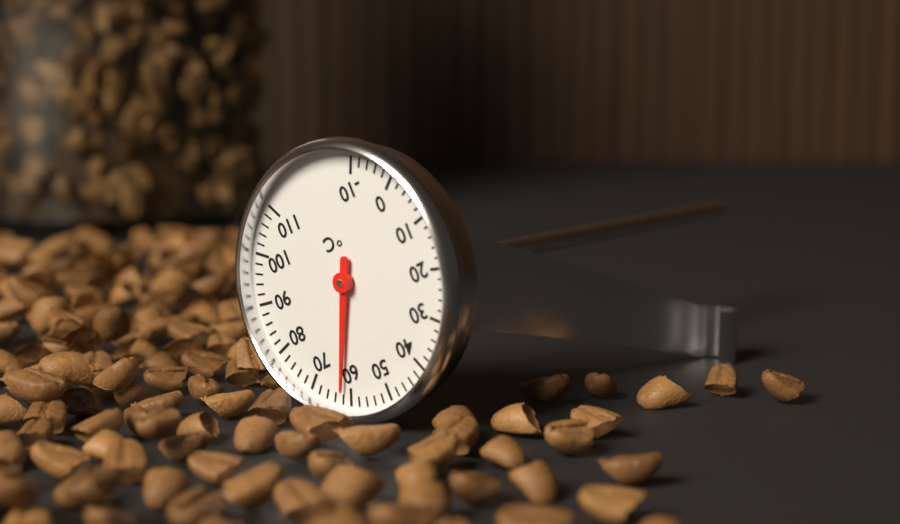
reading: 62 °C
